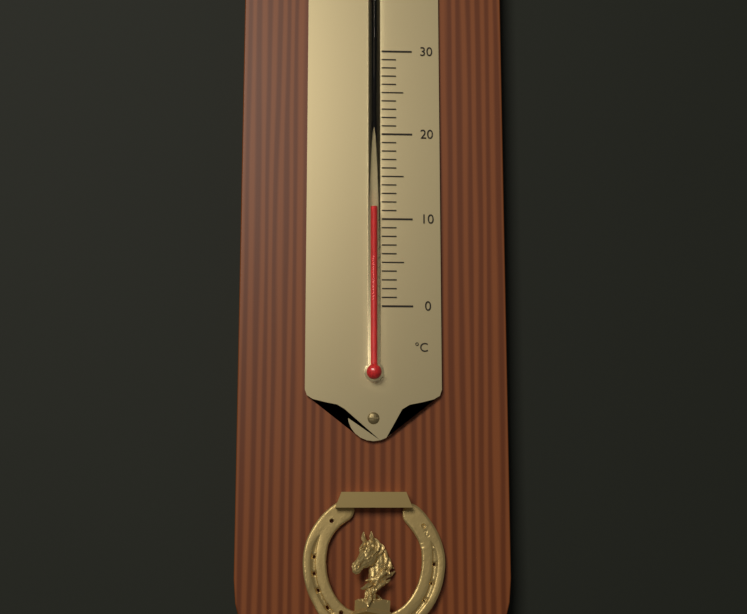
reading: 11 °C
